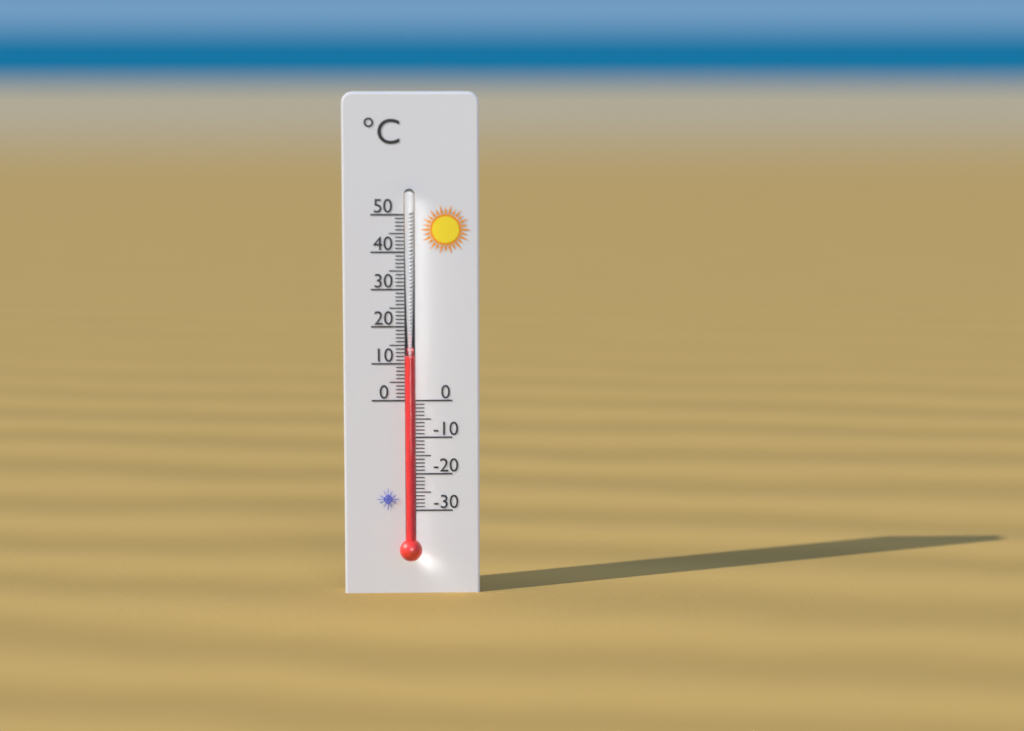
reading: 12 °C
